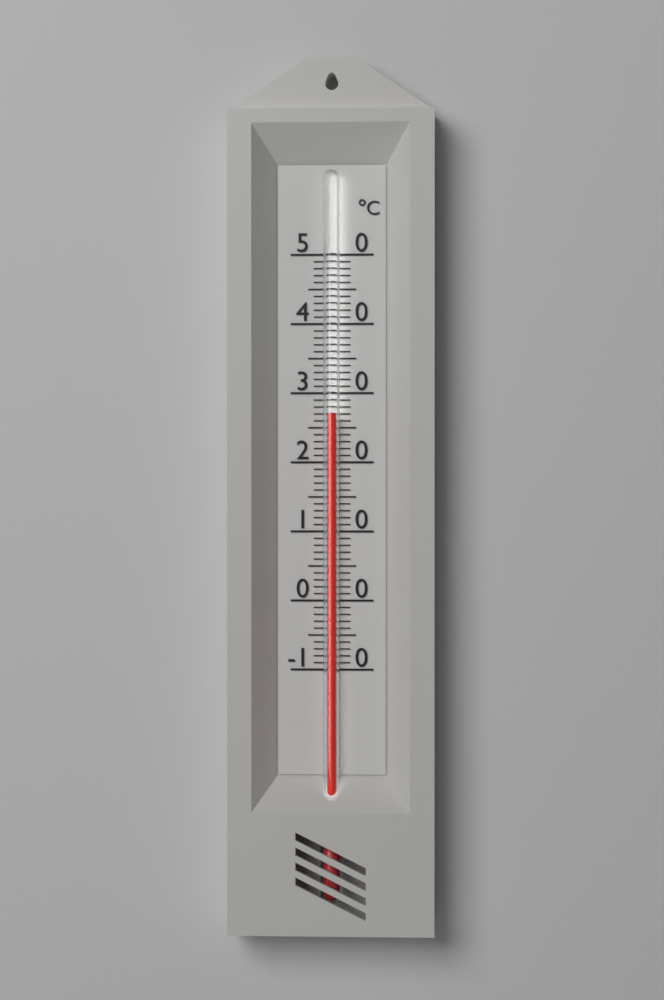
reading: 27 °C
